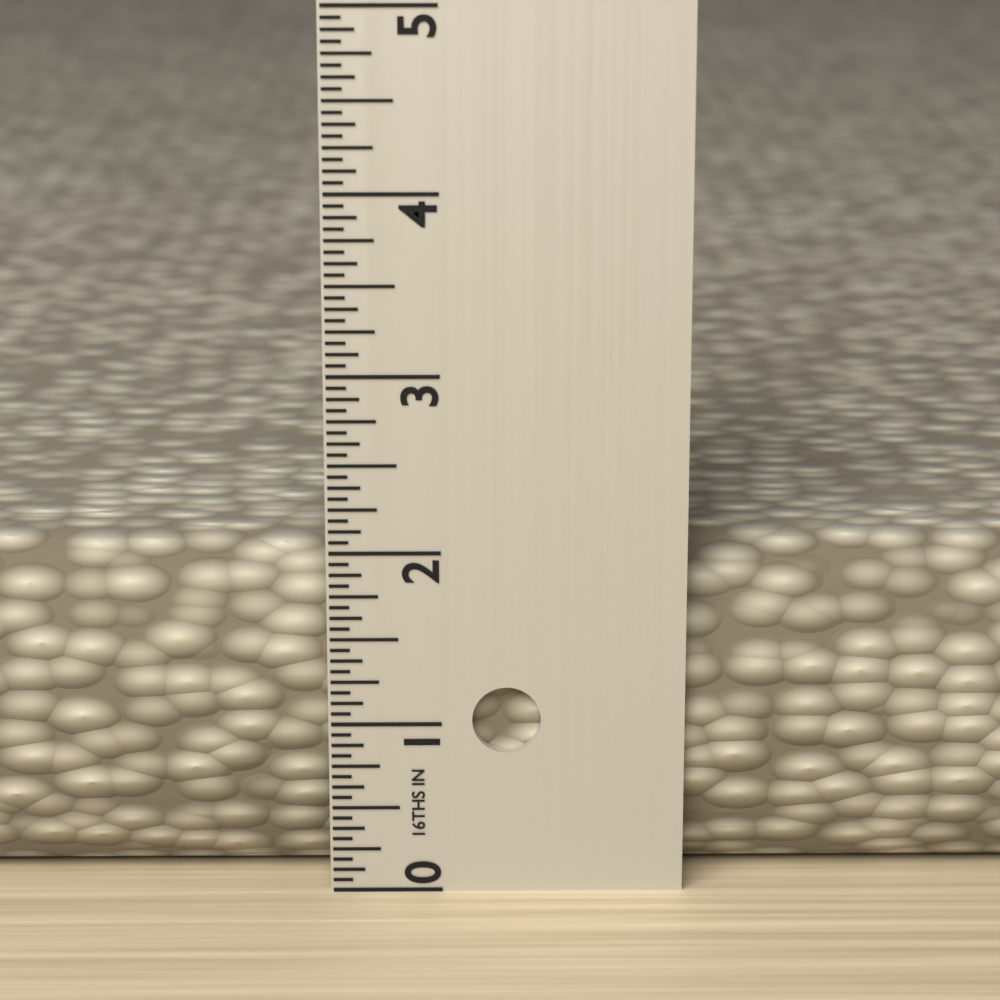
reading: 2.0000 in
